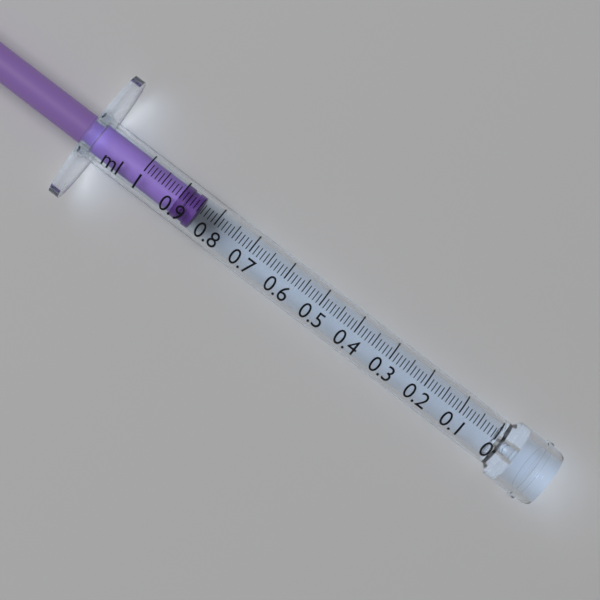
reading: 0.85 ml
